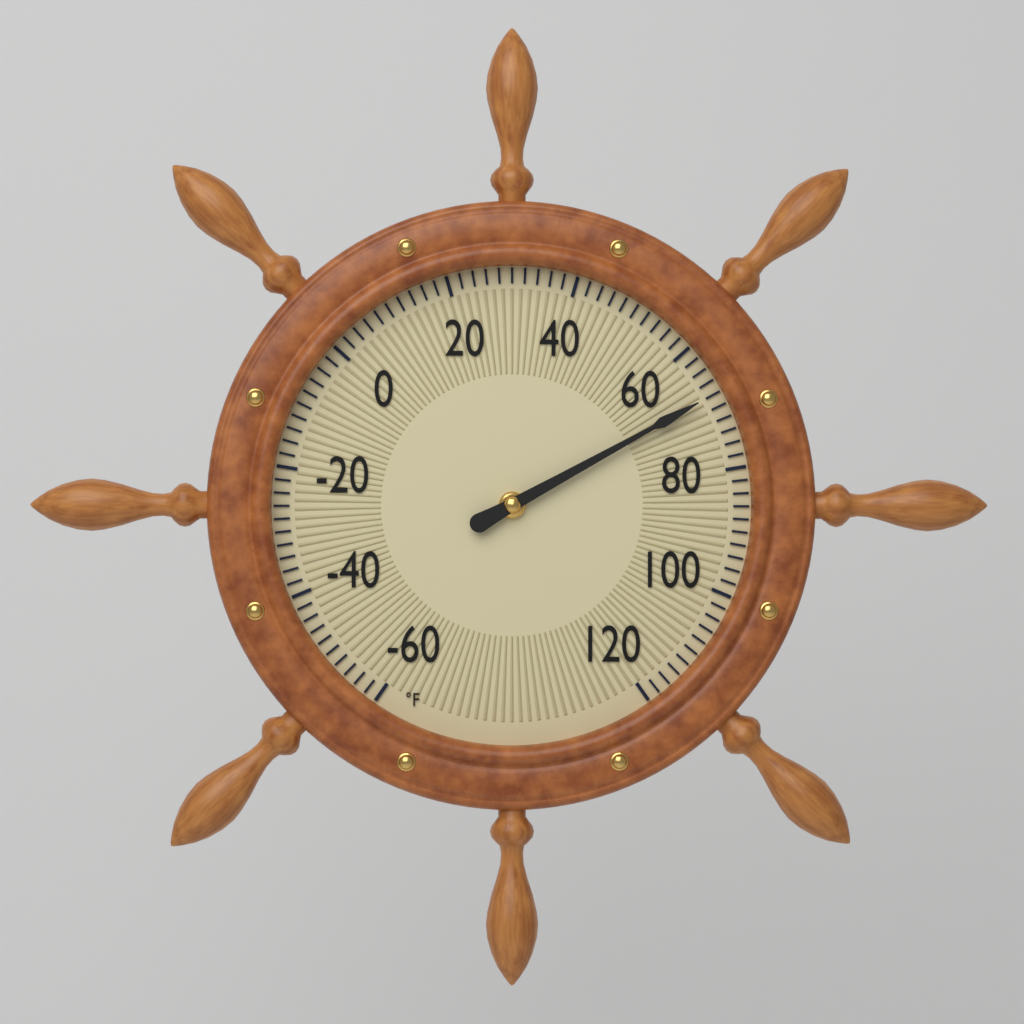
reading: 68 °F
